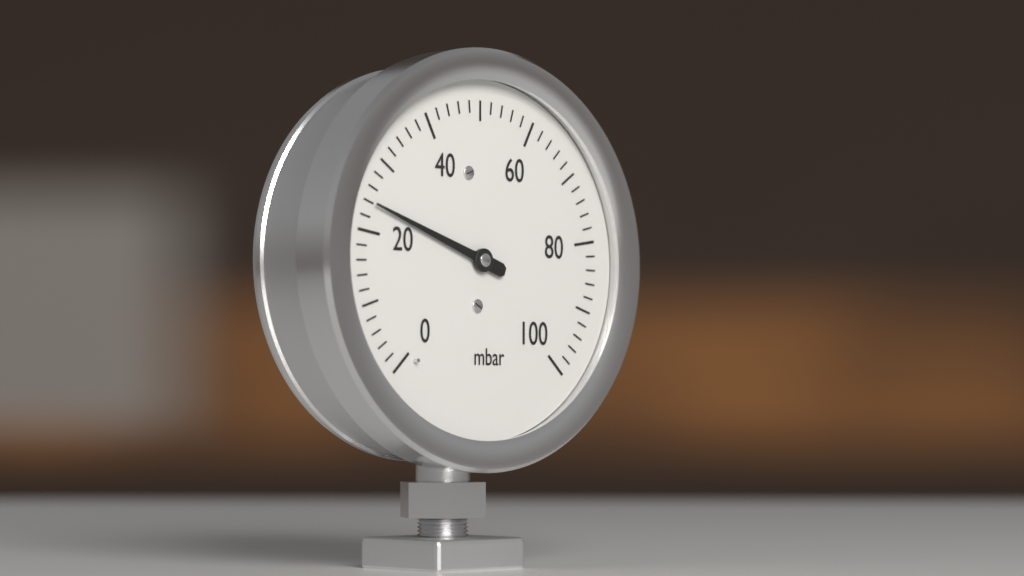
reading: 24 mbar
